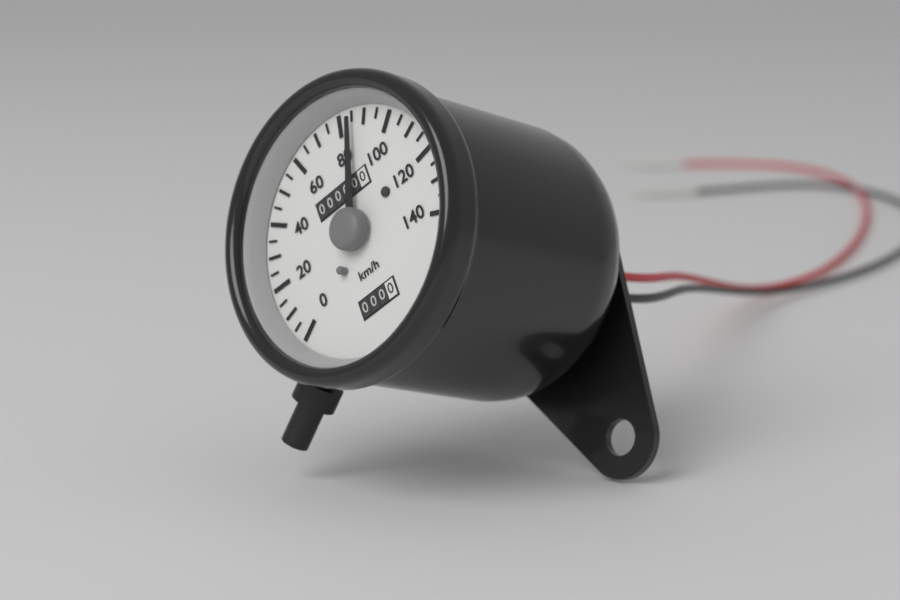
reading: 85 km/h
